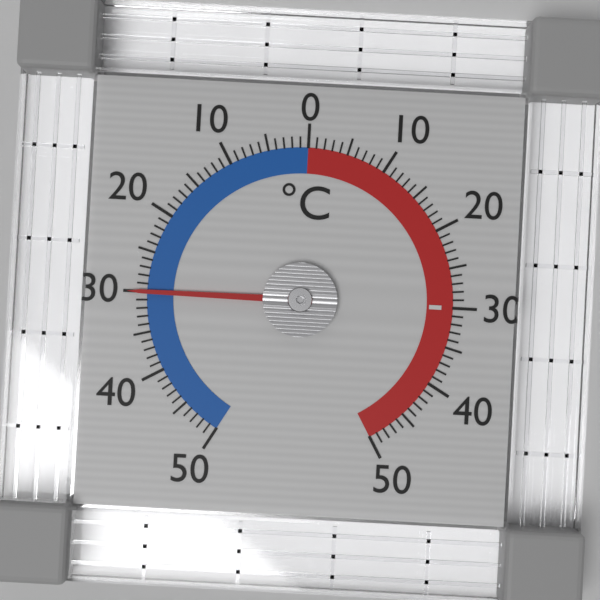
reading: -30 °C
